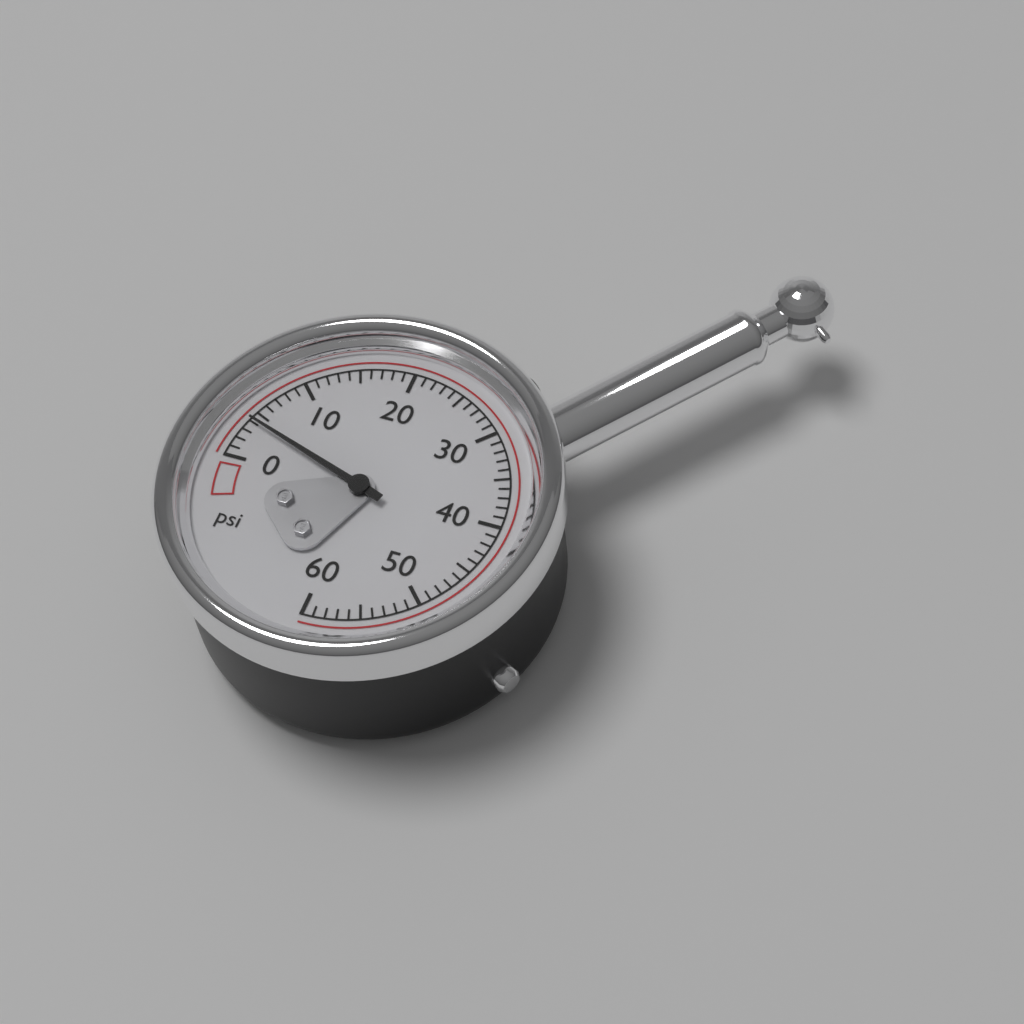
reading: 4 psi
